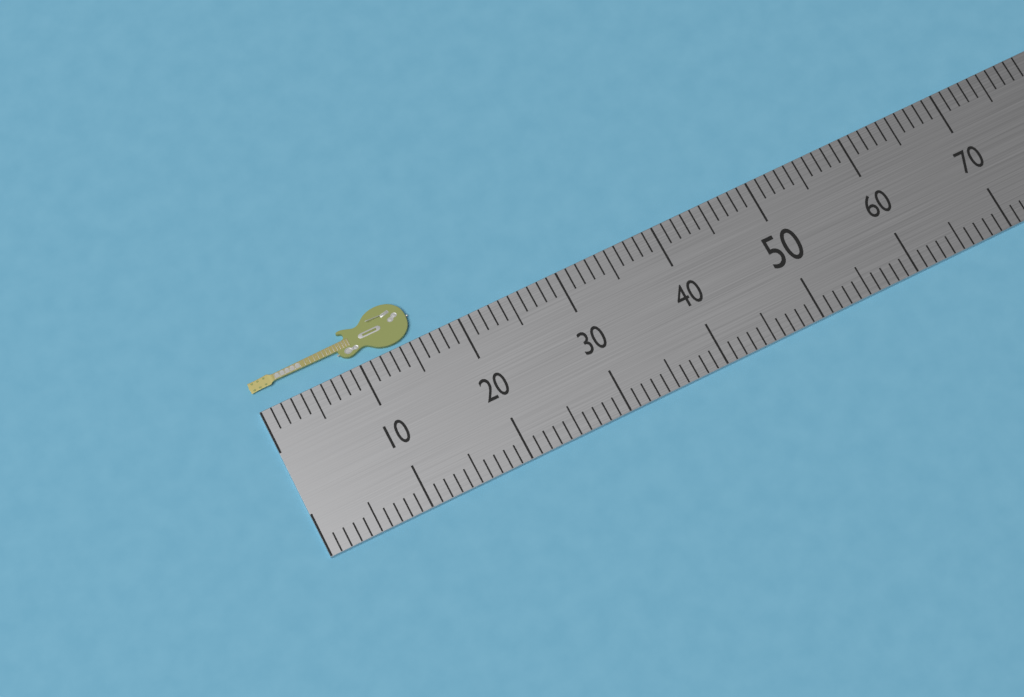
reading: 16 (no unit)
